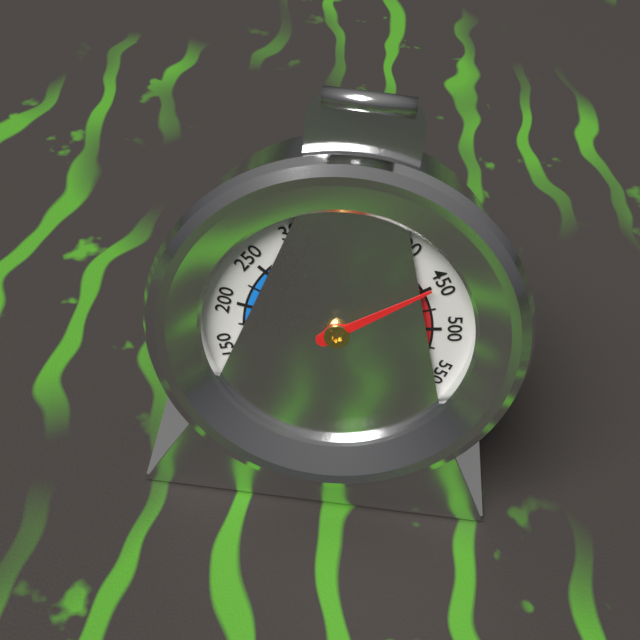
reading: 450 °F
